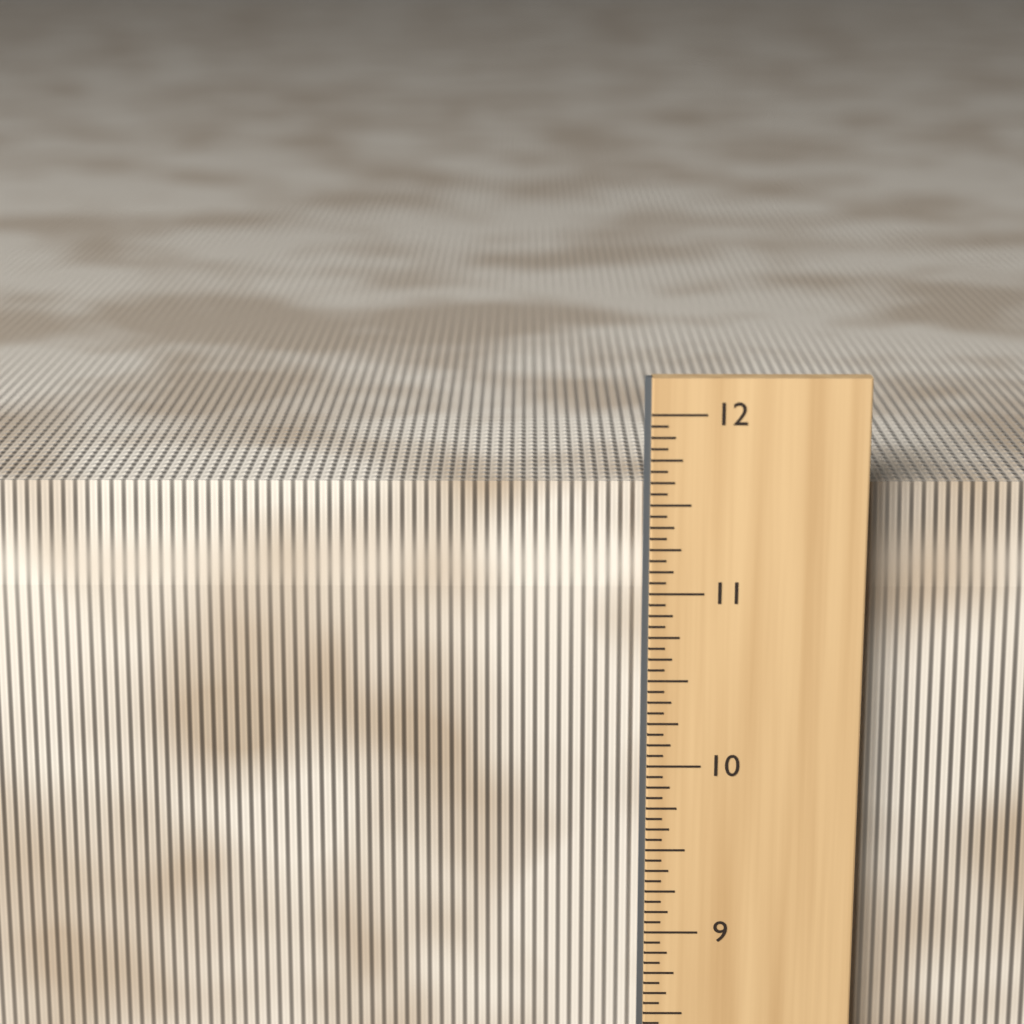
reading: 11.5625 in
